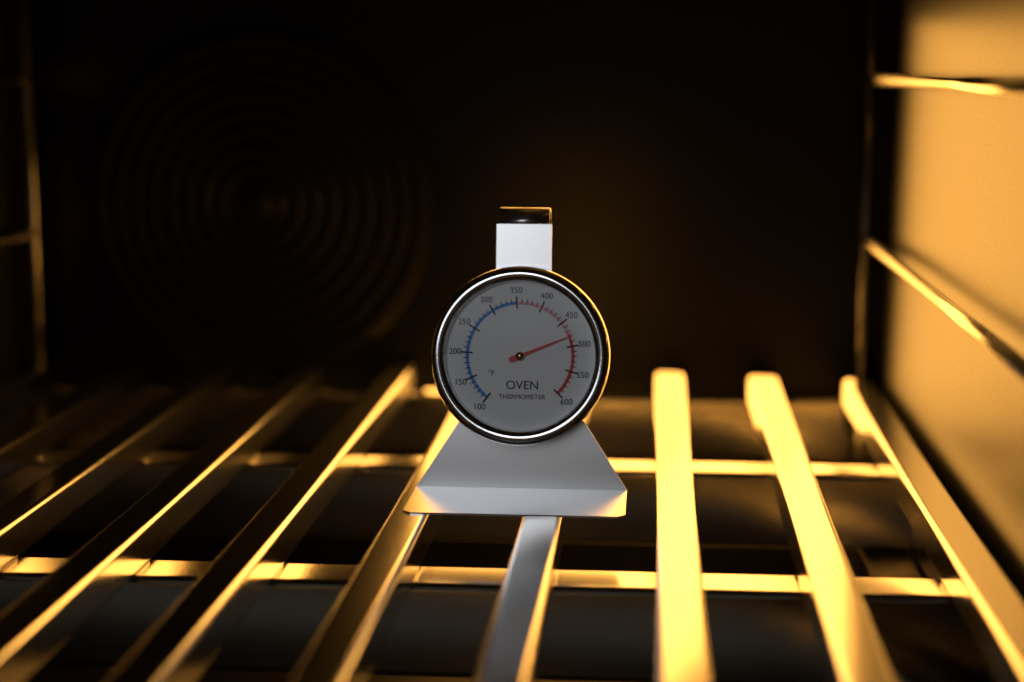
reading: 480 °F
